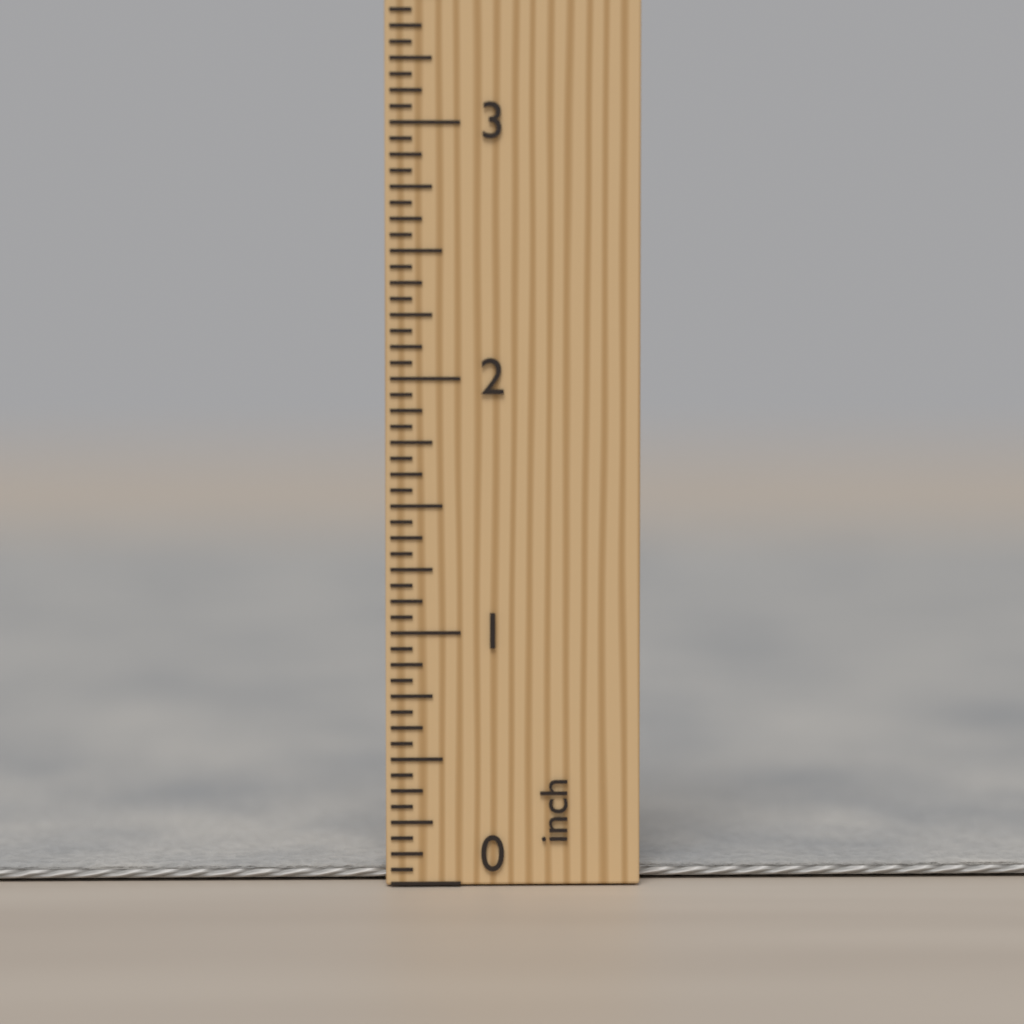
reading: 0.0625 inch
